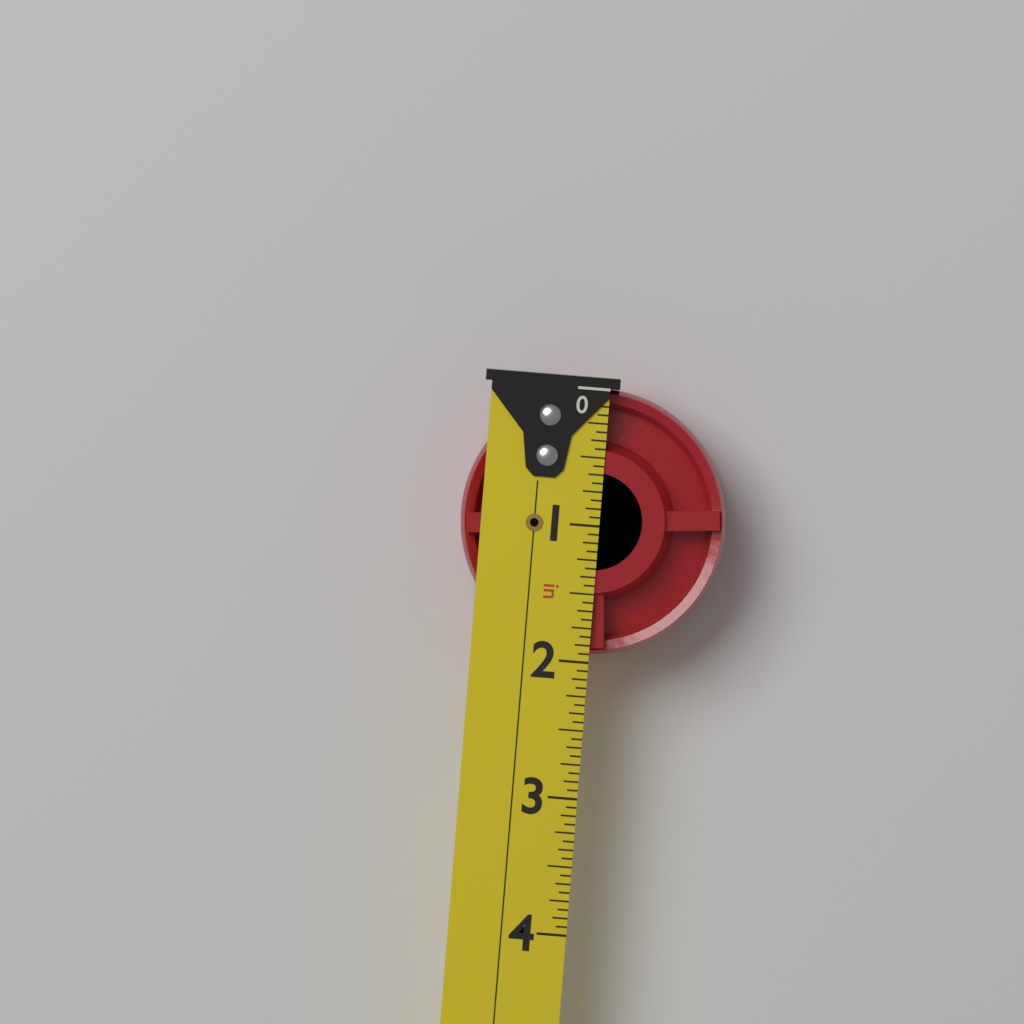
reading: 1.9375 in
